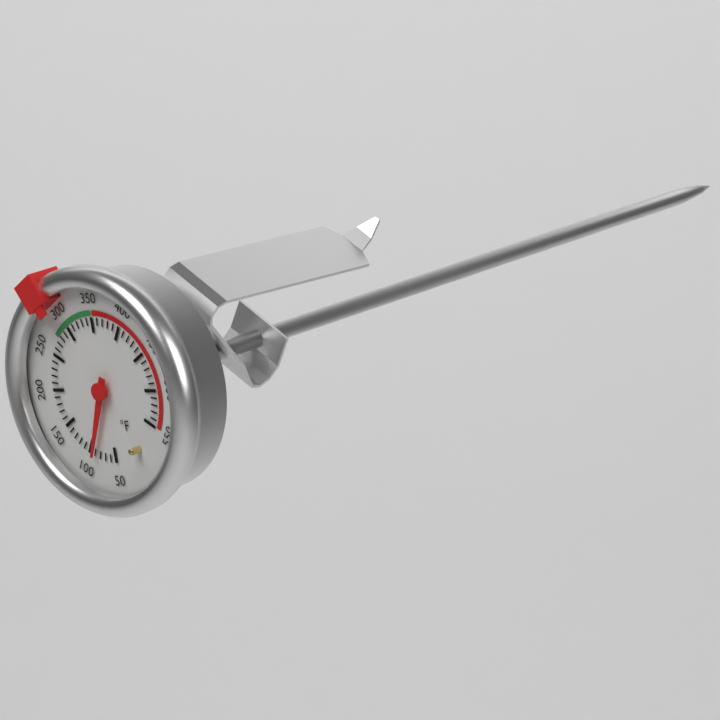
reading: 90 °F
